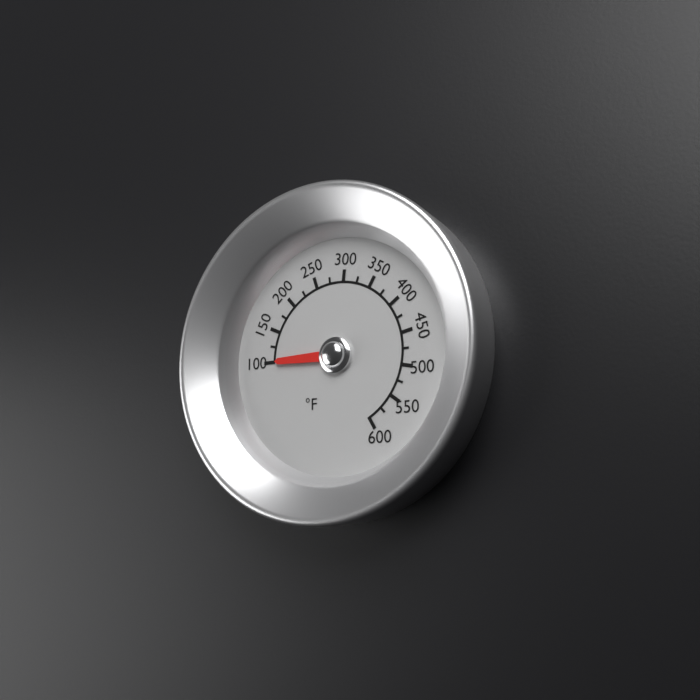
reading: 100 °F
